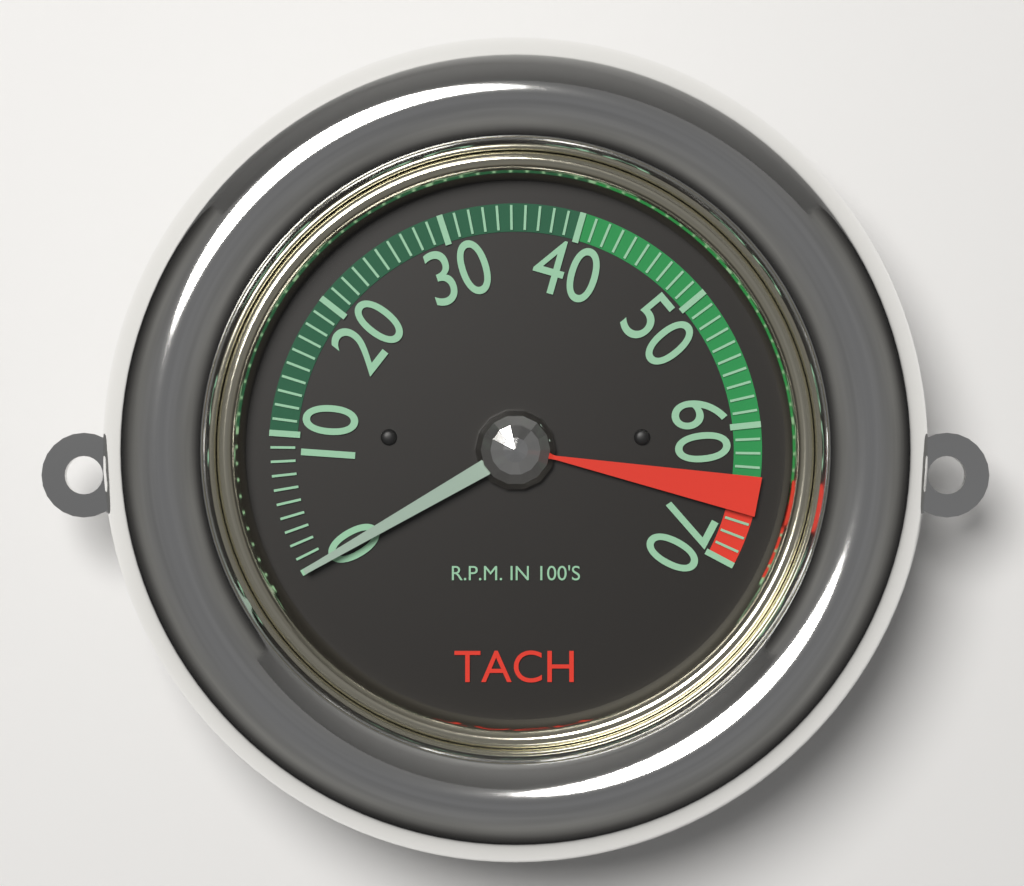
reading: 0 RPM
